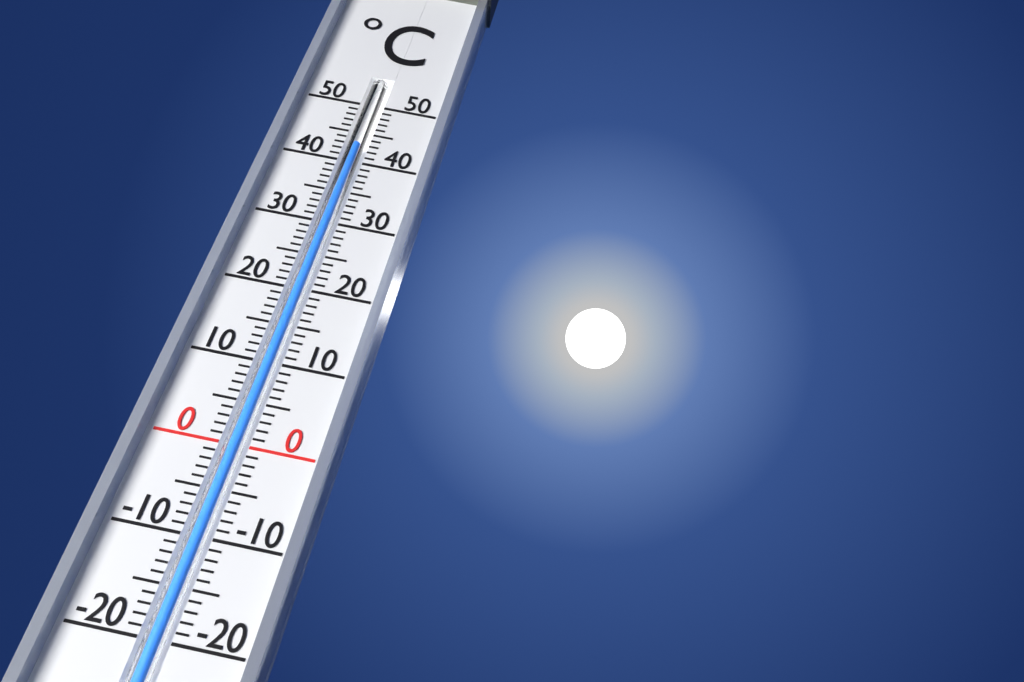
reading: 43 °C
